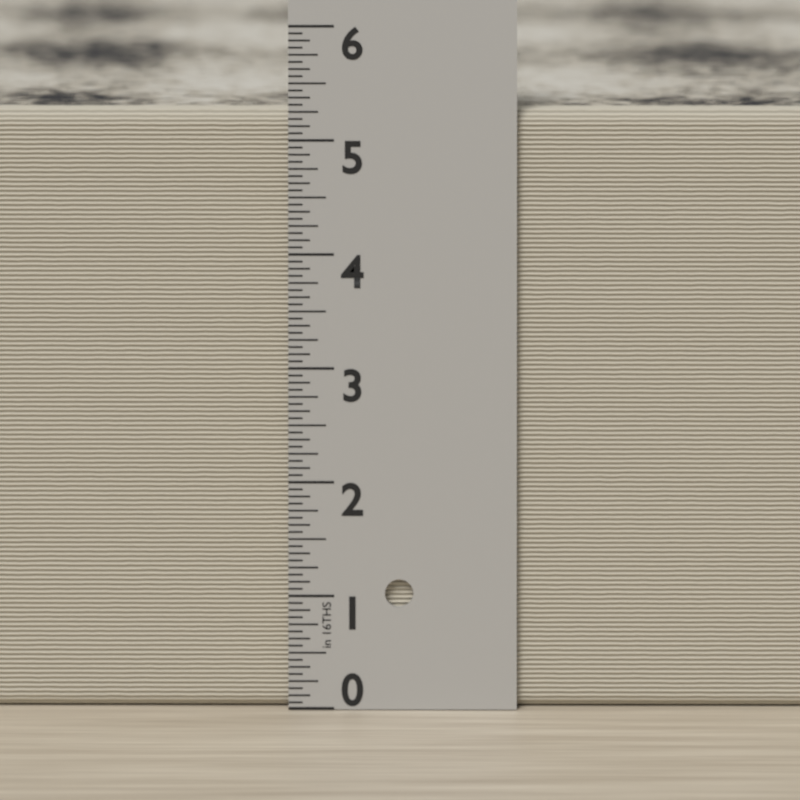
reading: 5.2500 in
